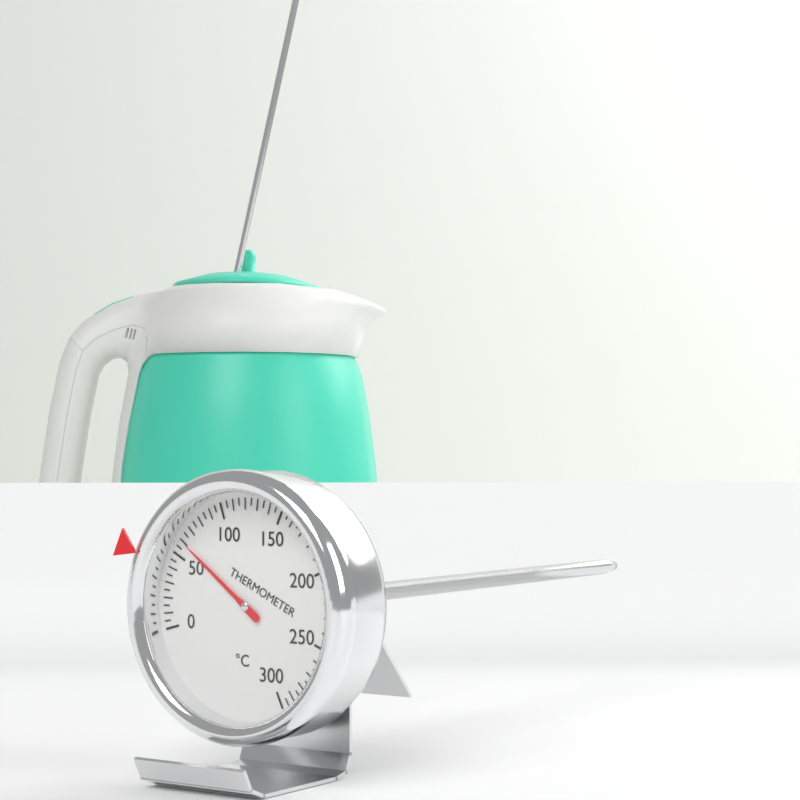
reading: 60 °C
